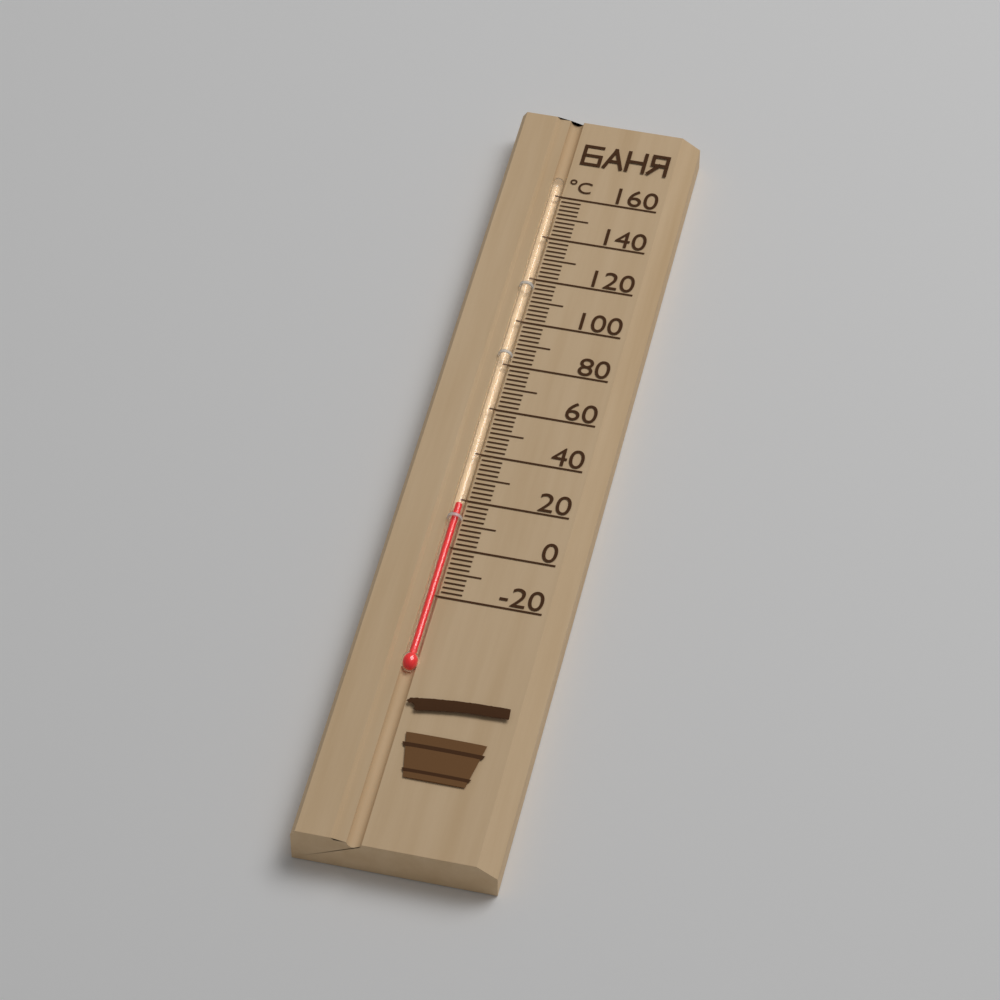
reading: 18 °C
